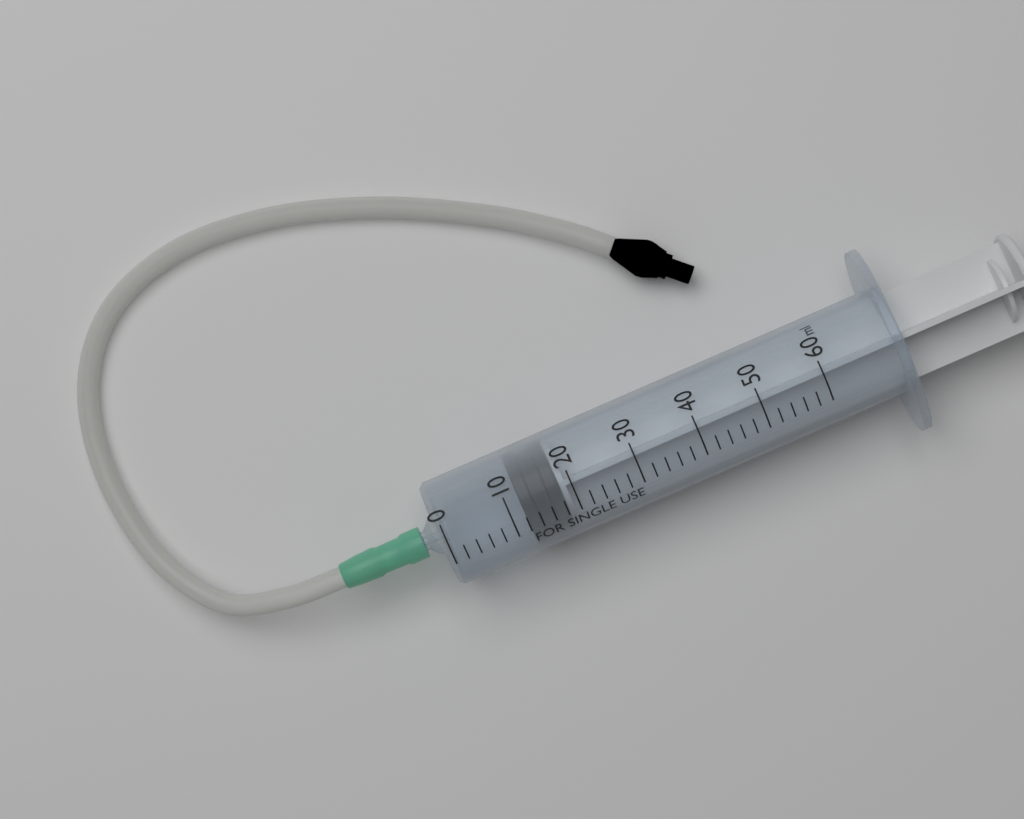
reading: 12 ml
